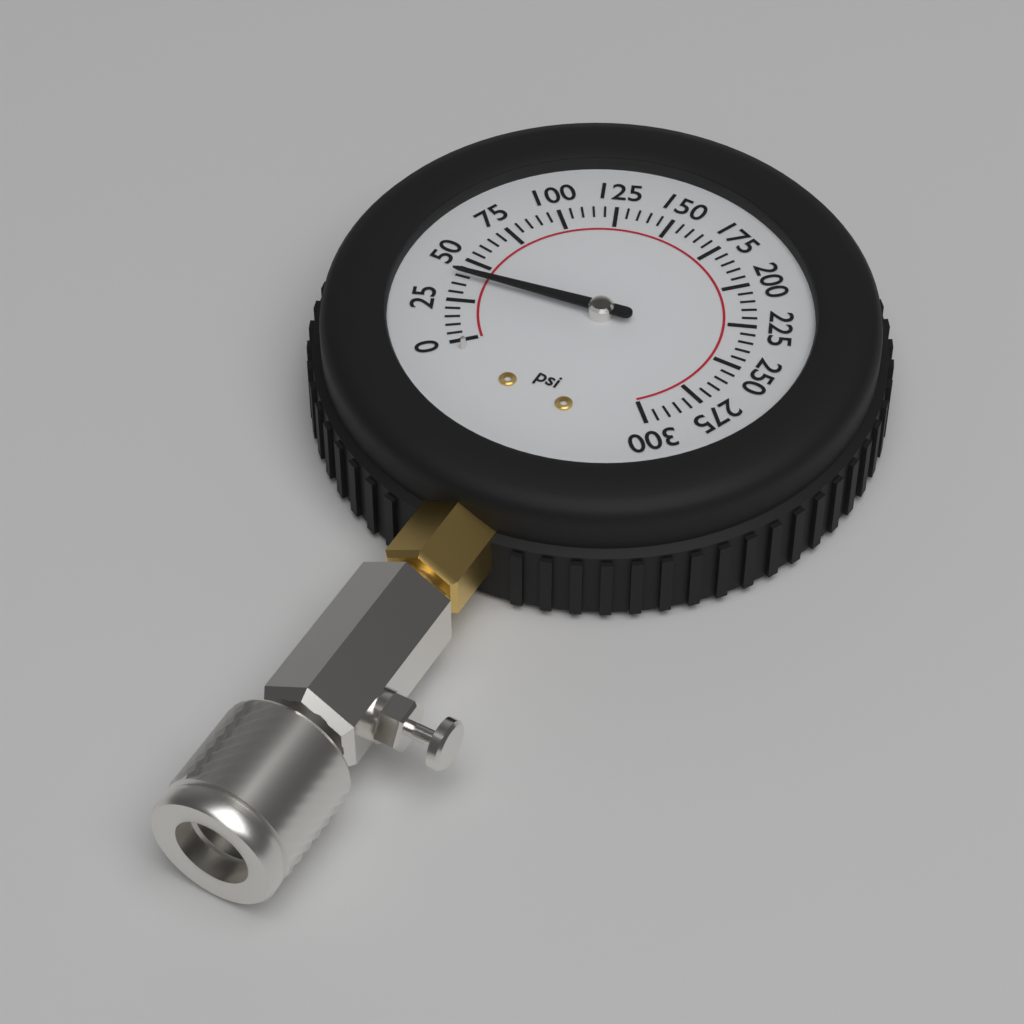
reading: 40 psi
